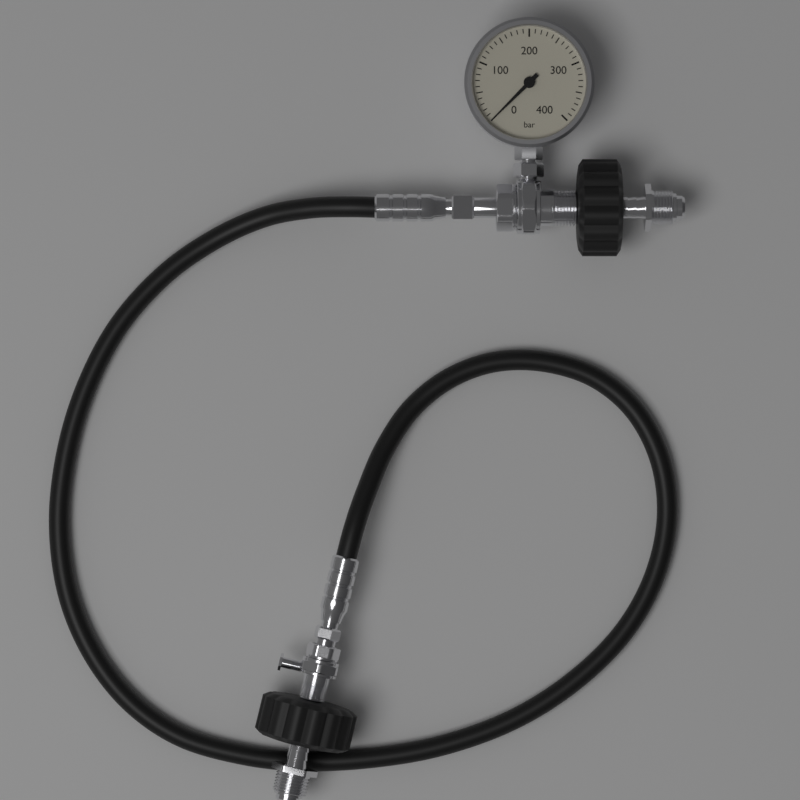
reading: 0 bar
